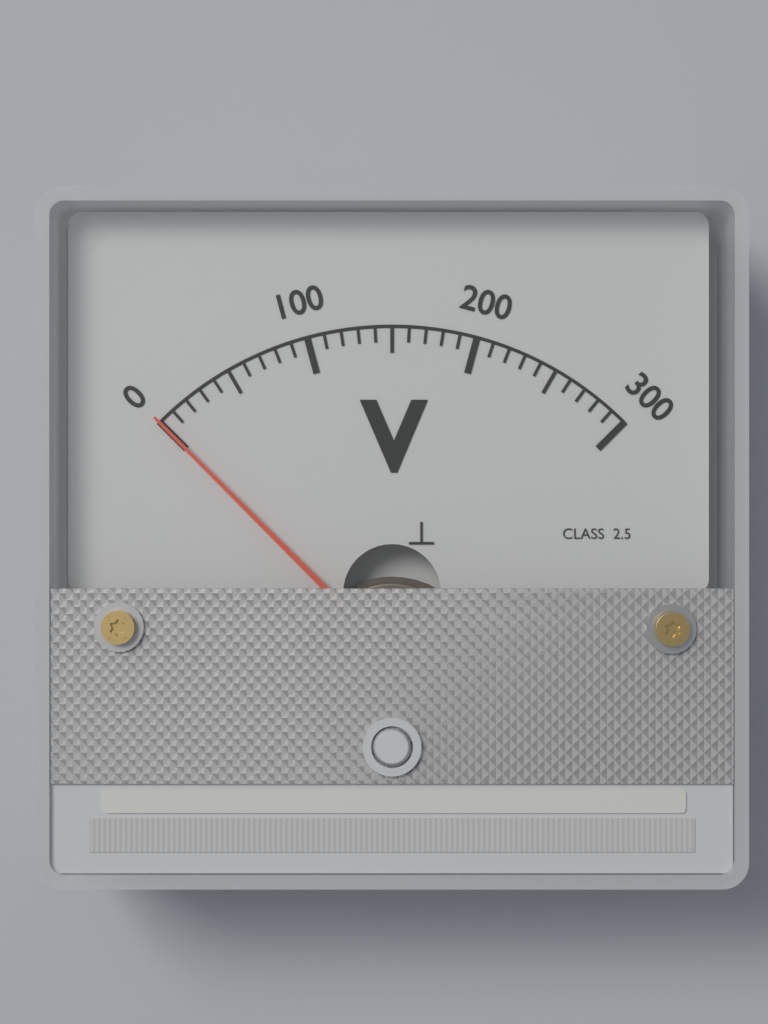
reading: 0 V
